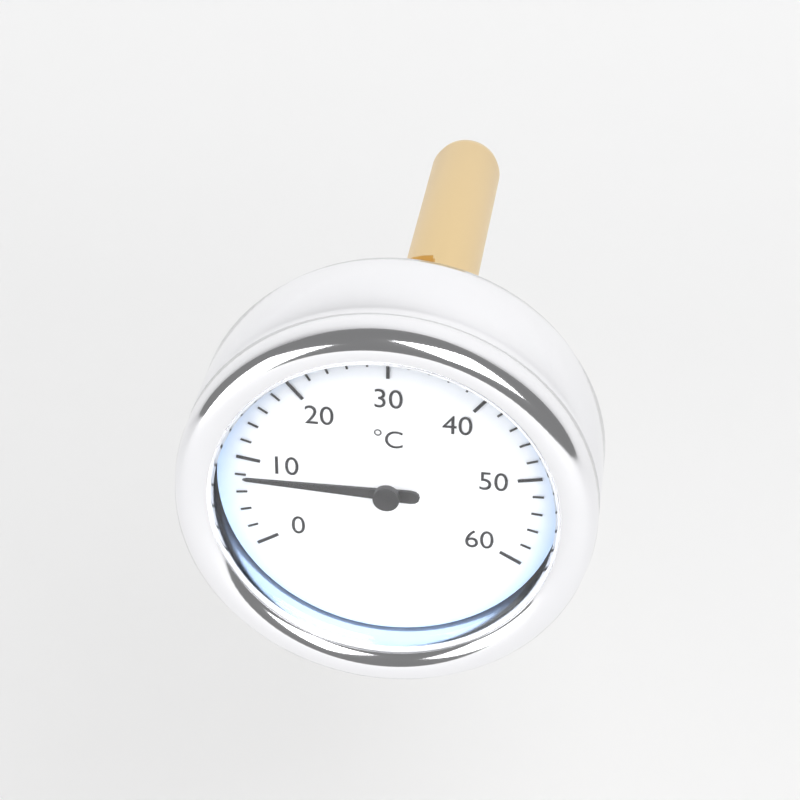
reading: 8 °C
